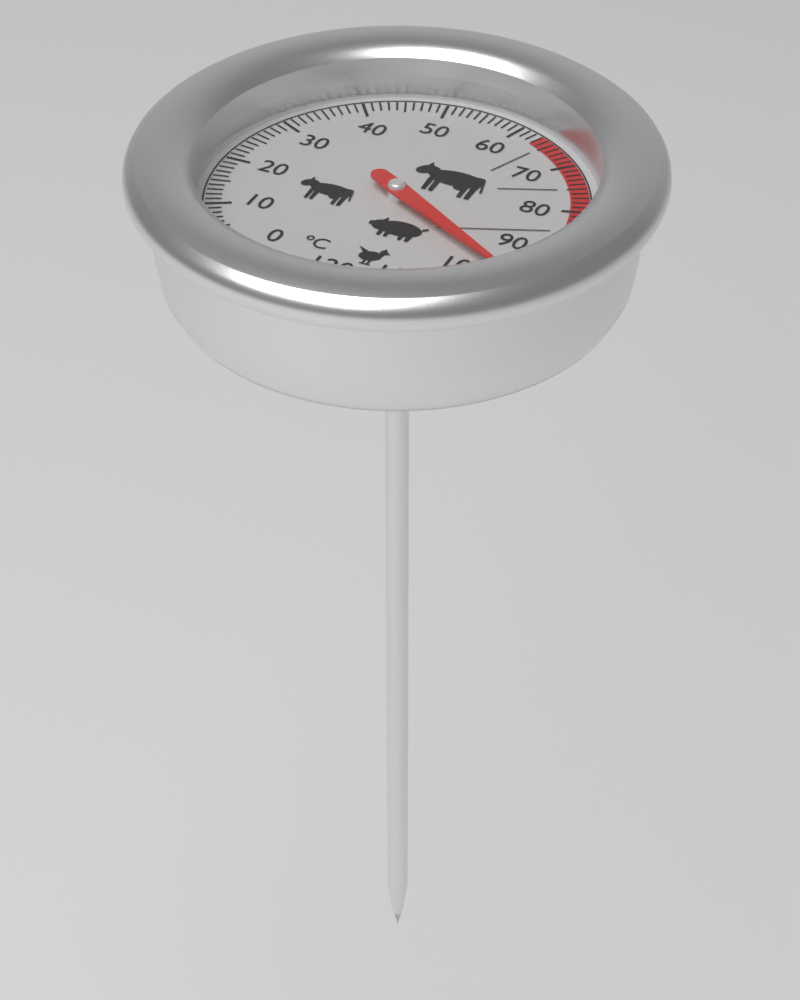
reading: 97 °C
